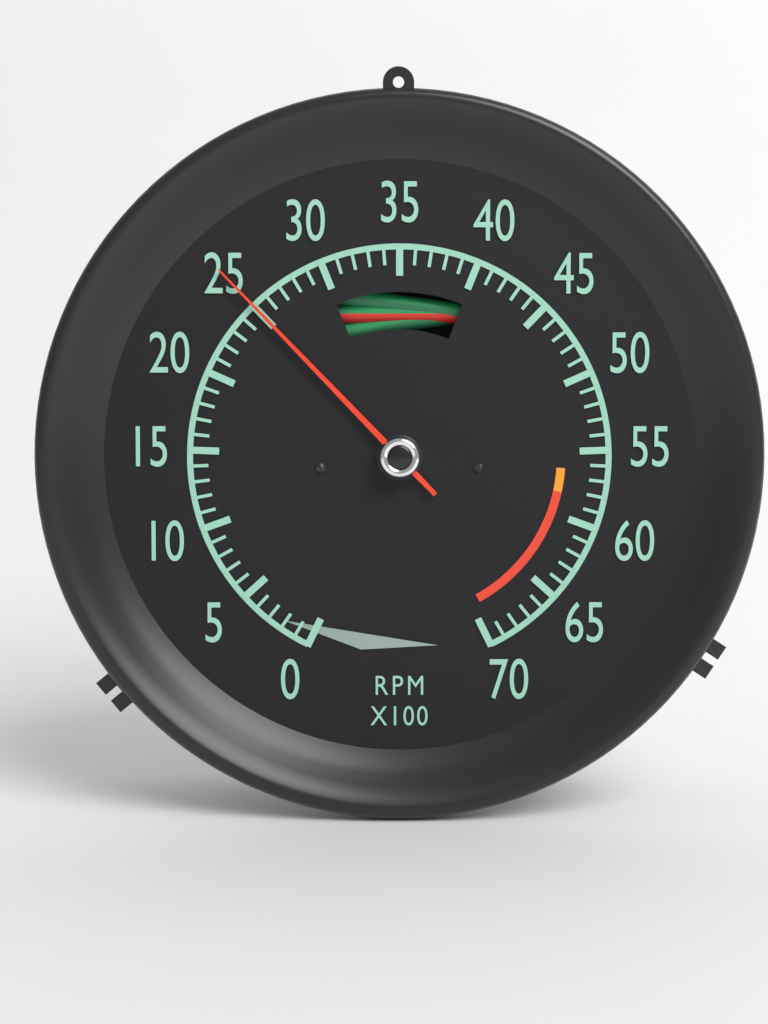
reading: 25 RPM x100
